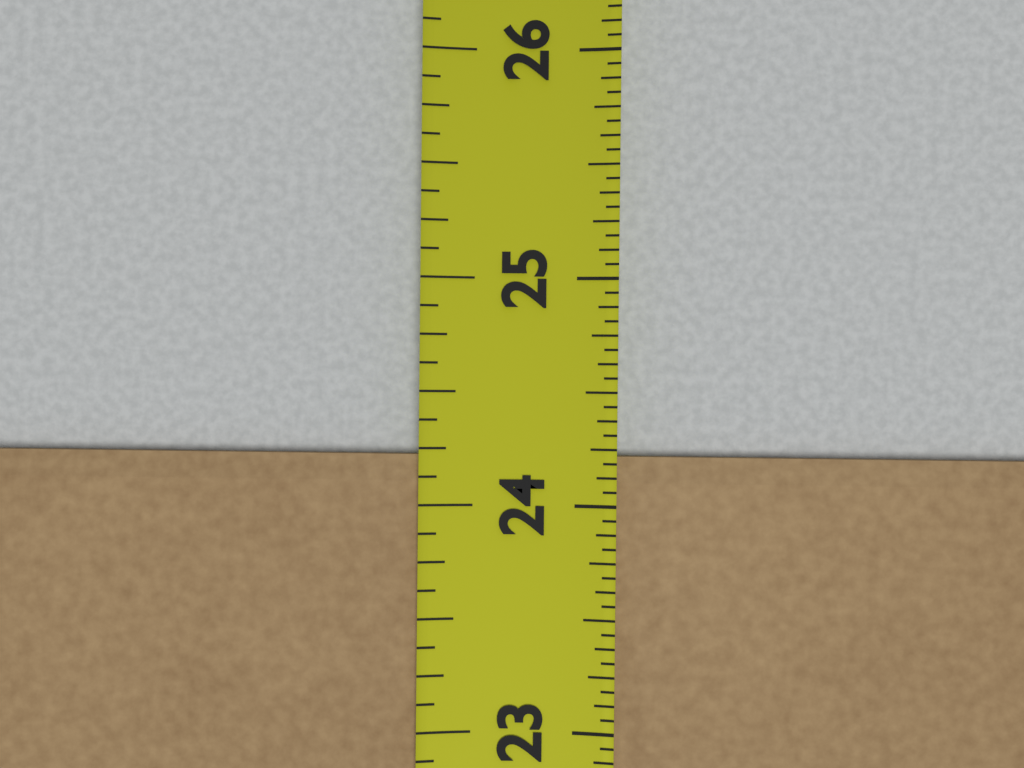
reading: 24.2500 in
